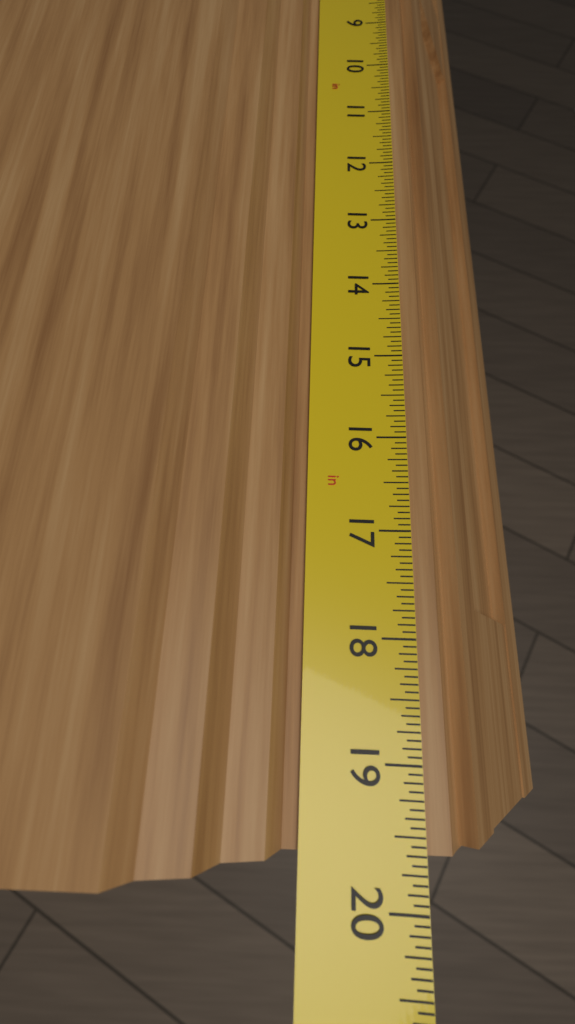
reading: 19.6250 in
